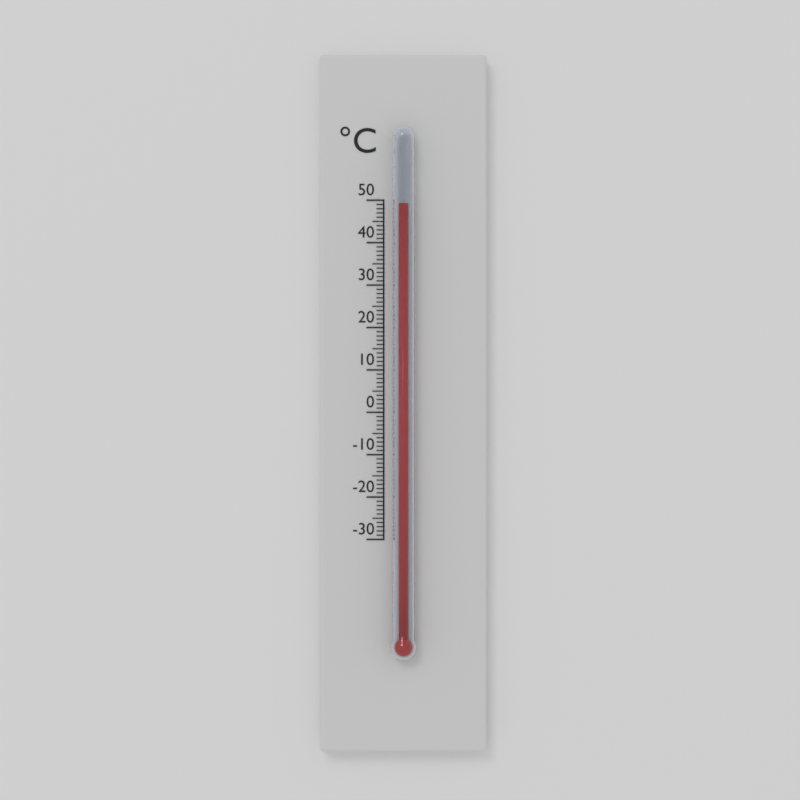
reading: 49 °C
